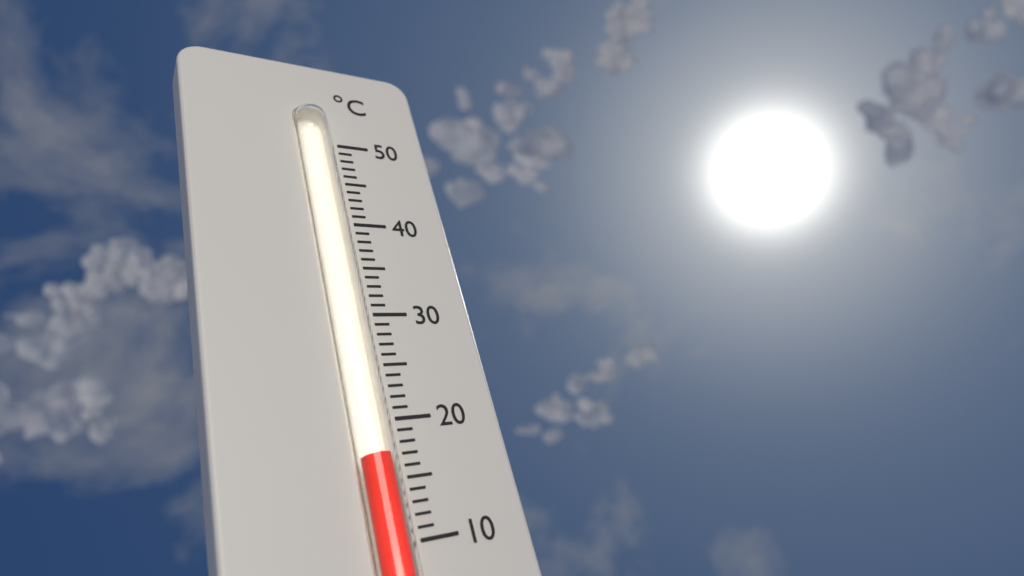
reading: 17 °C
